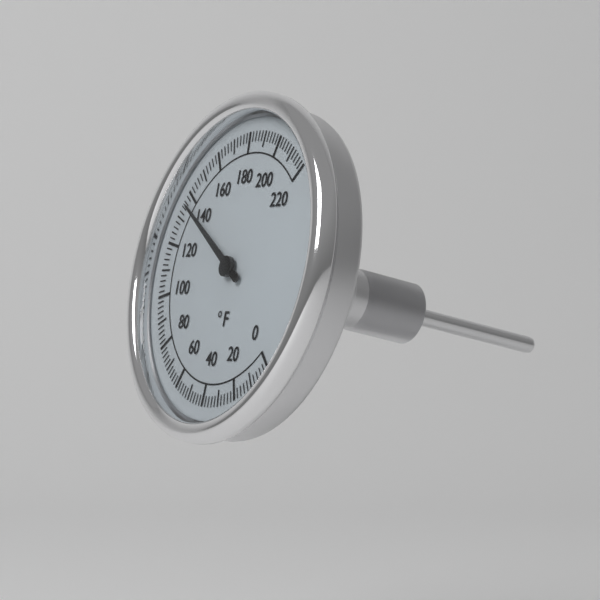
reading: 136 °F
